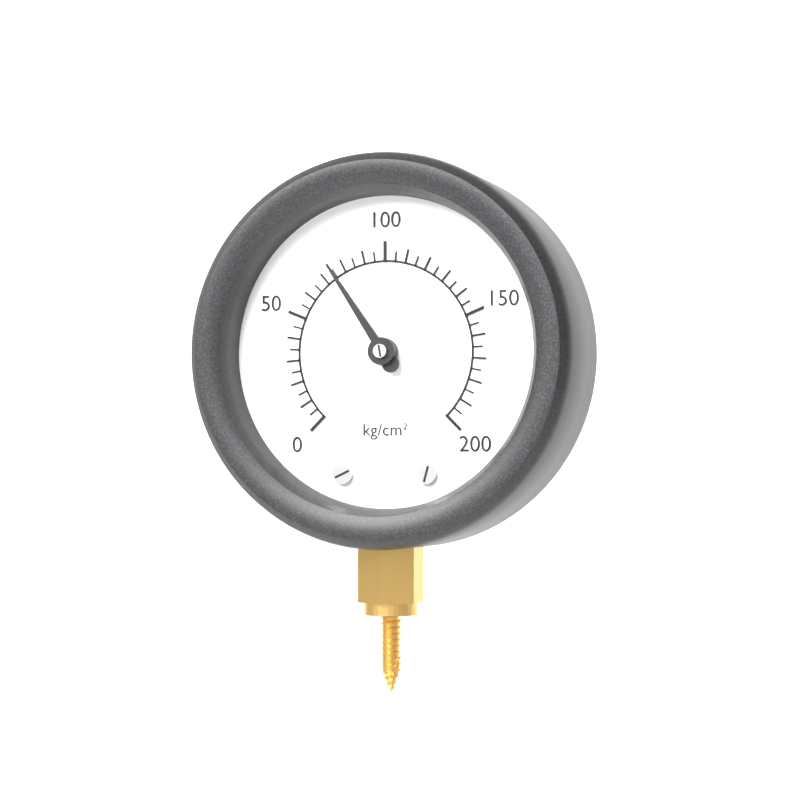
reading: 75 kg/cm²
